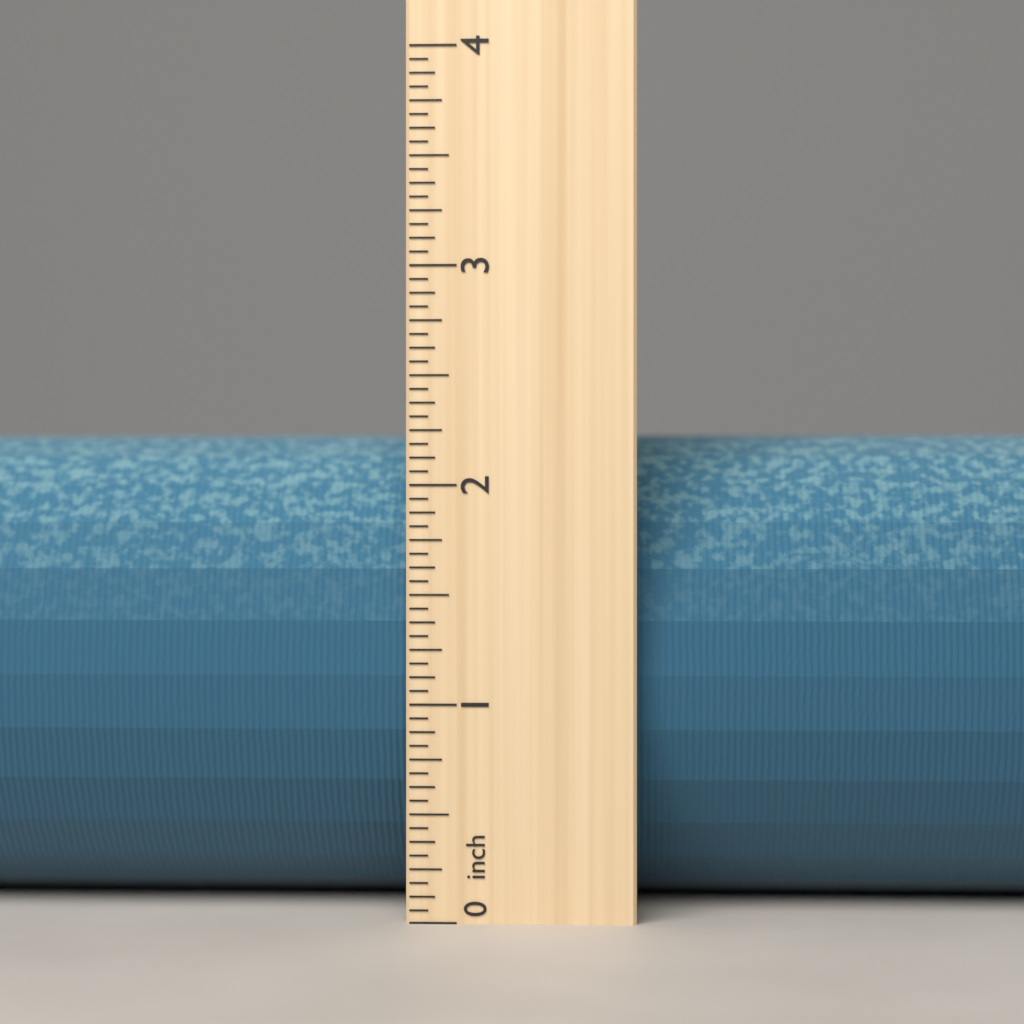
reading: 2.2500 inch
